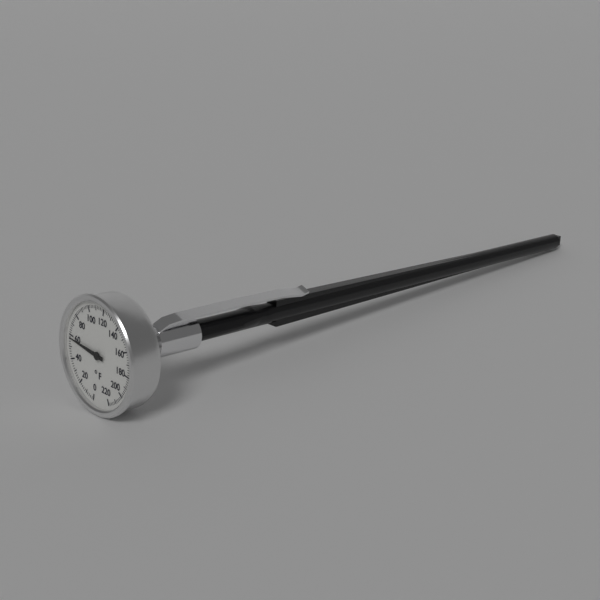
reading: 58 °F
